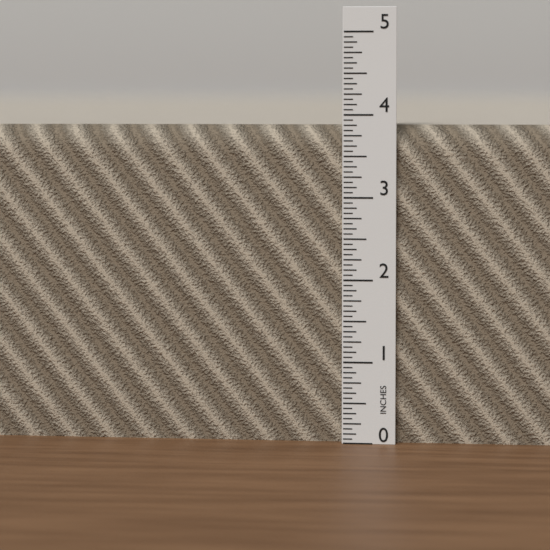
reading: 3.8750 in
